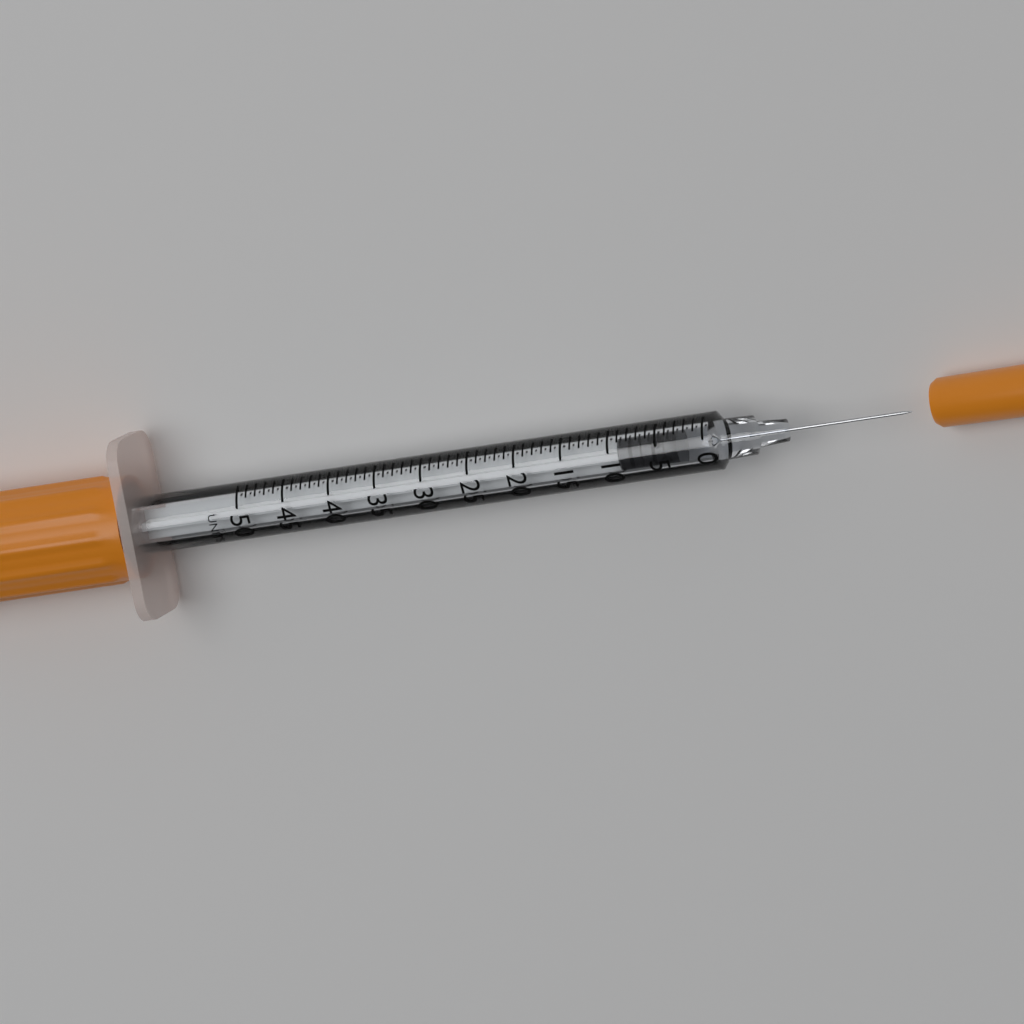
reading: 3 UNITS
